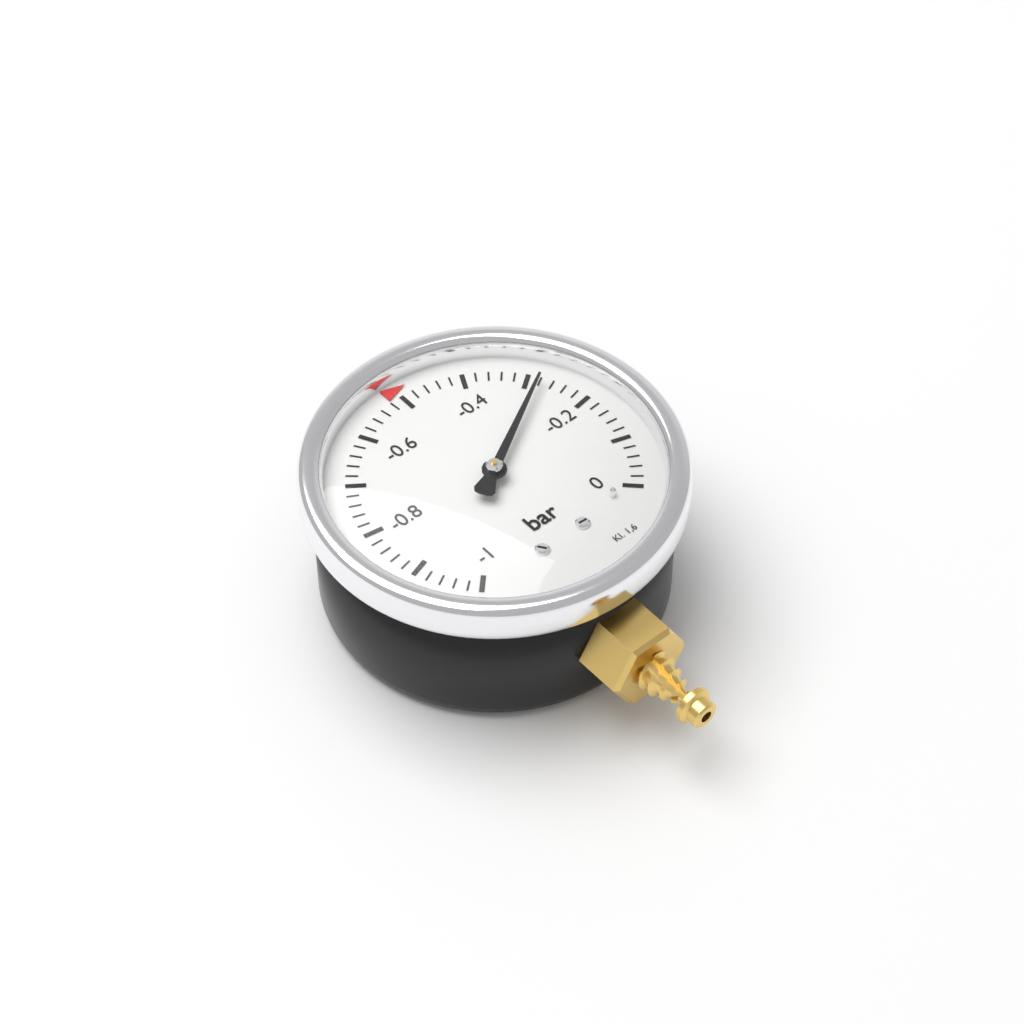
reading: -0.28 bar
